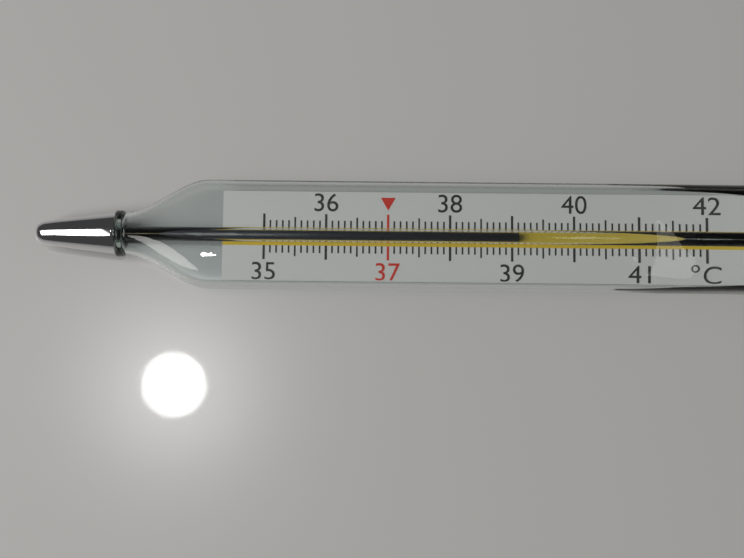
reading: 39.1 °C
